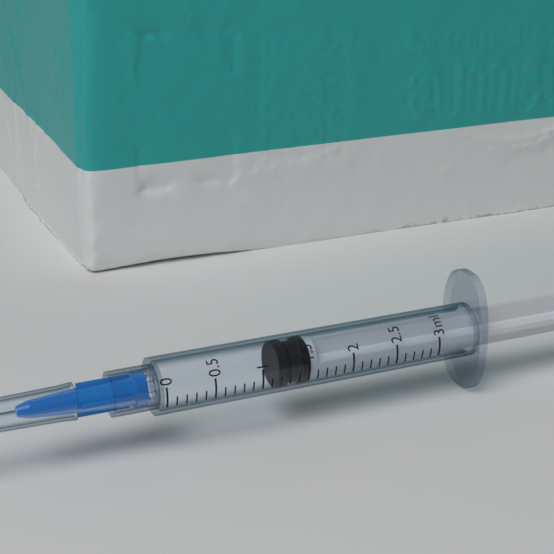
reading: 1.2 ml
